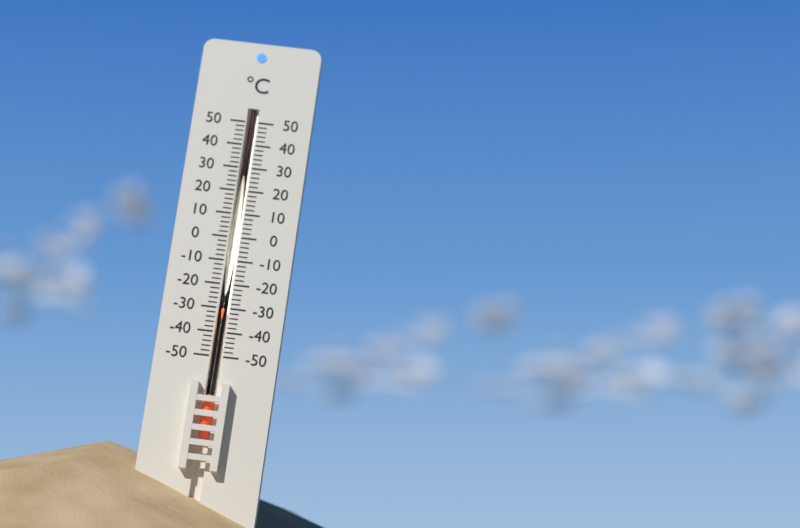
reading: -30 °C
